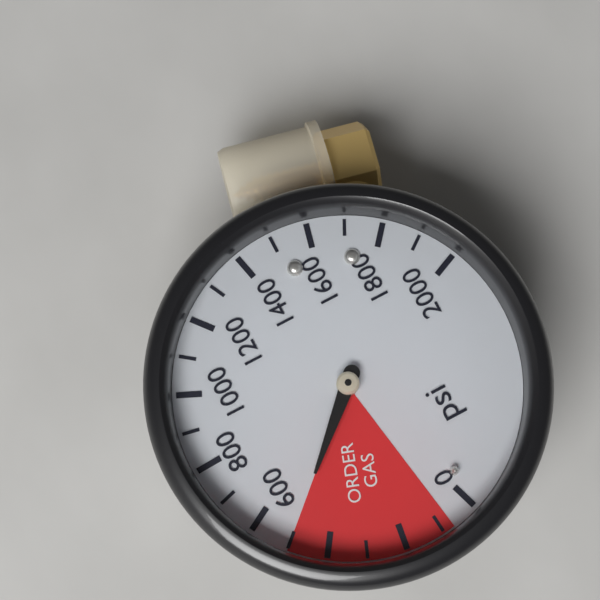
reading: 500 psi
